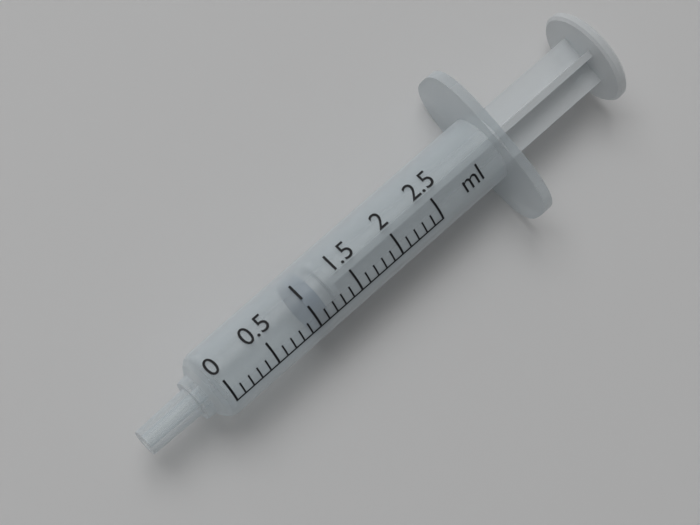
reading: 1.0 ml
